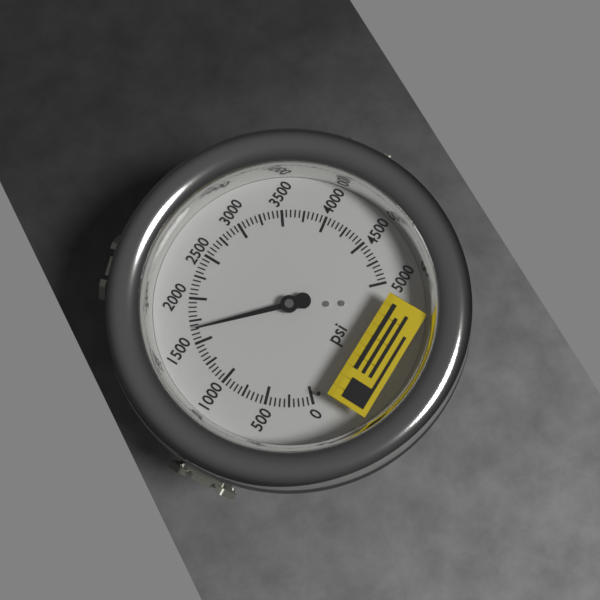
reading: 1650 psi
